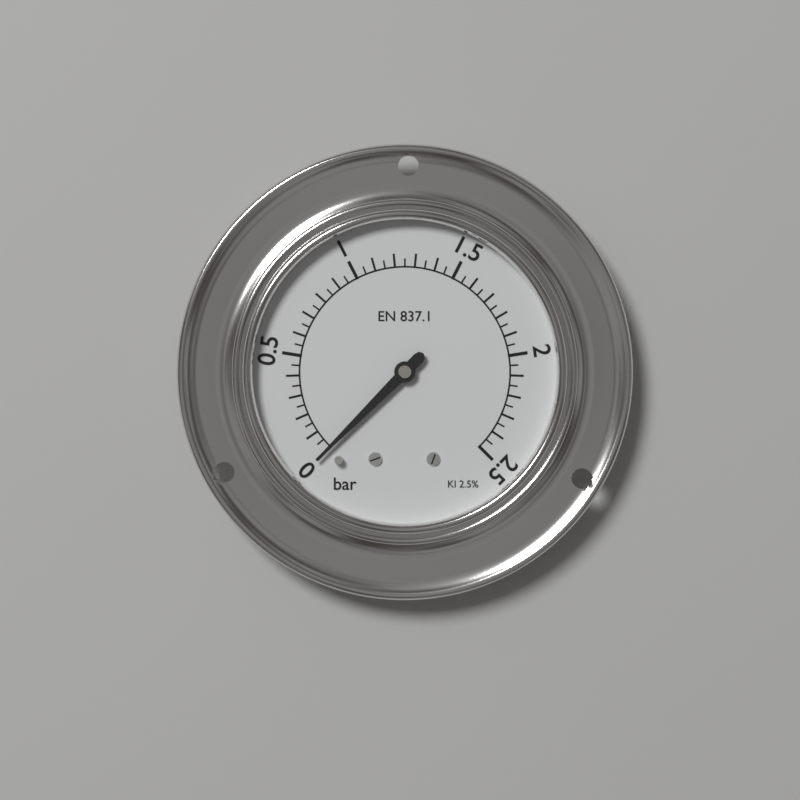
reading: 0.00 bar
